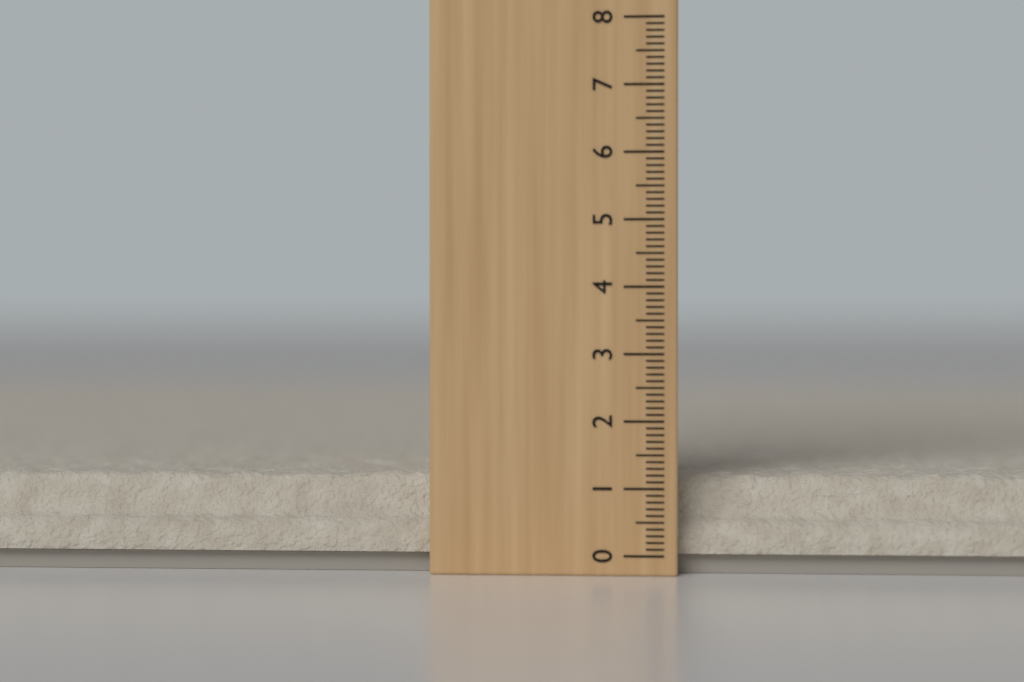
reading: 1.2 (no unit)
